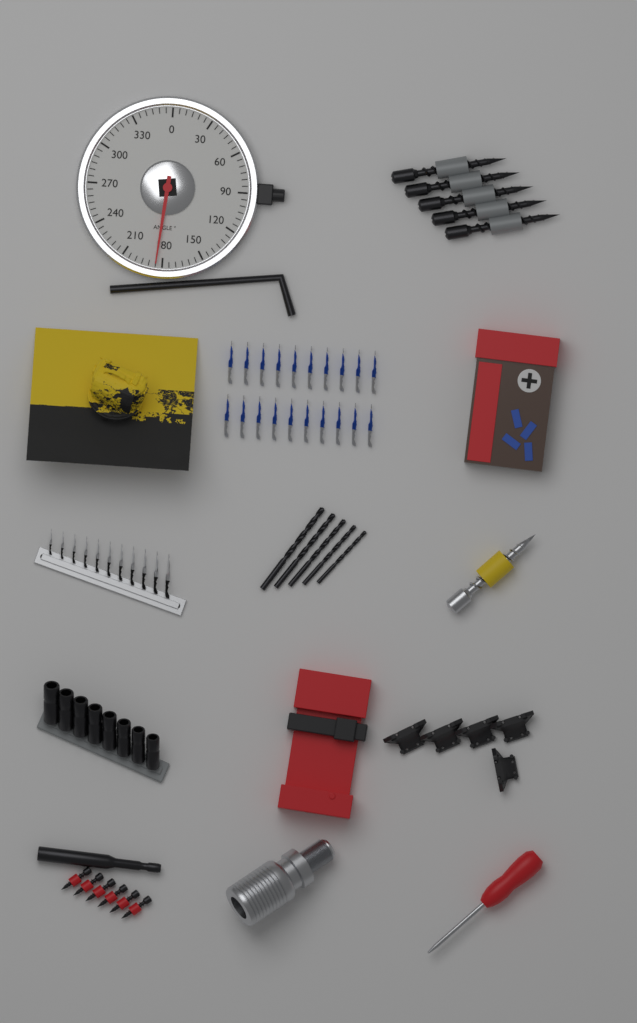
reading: 185 °
